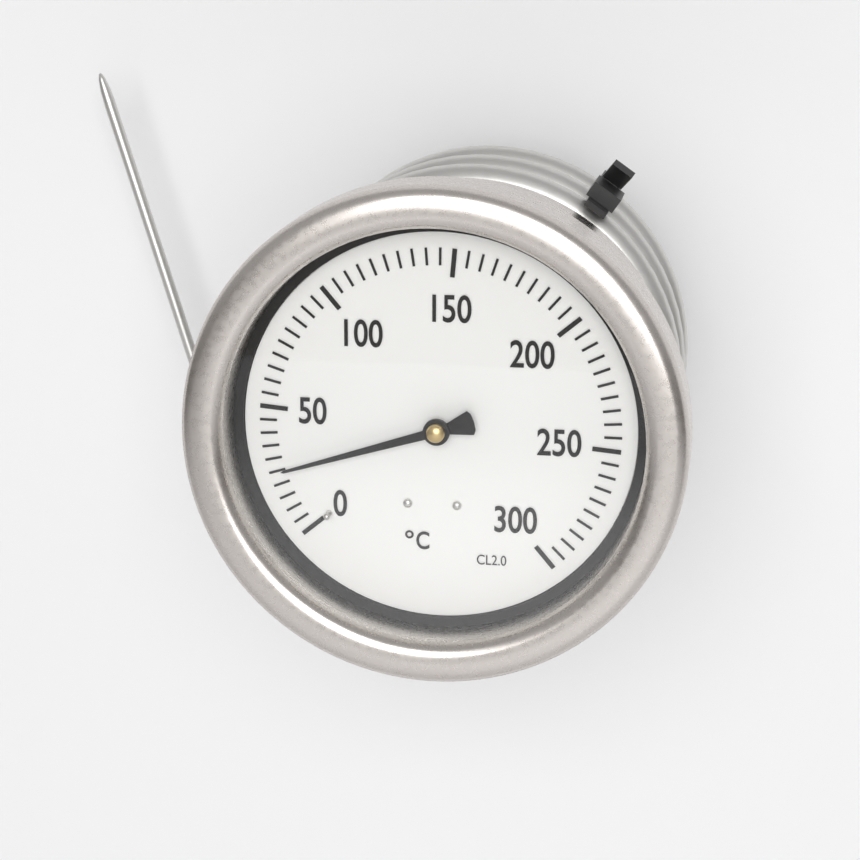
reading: 25 °C
